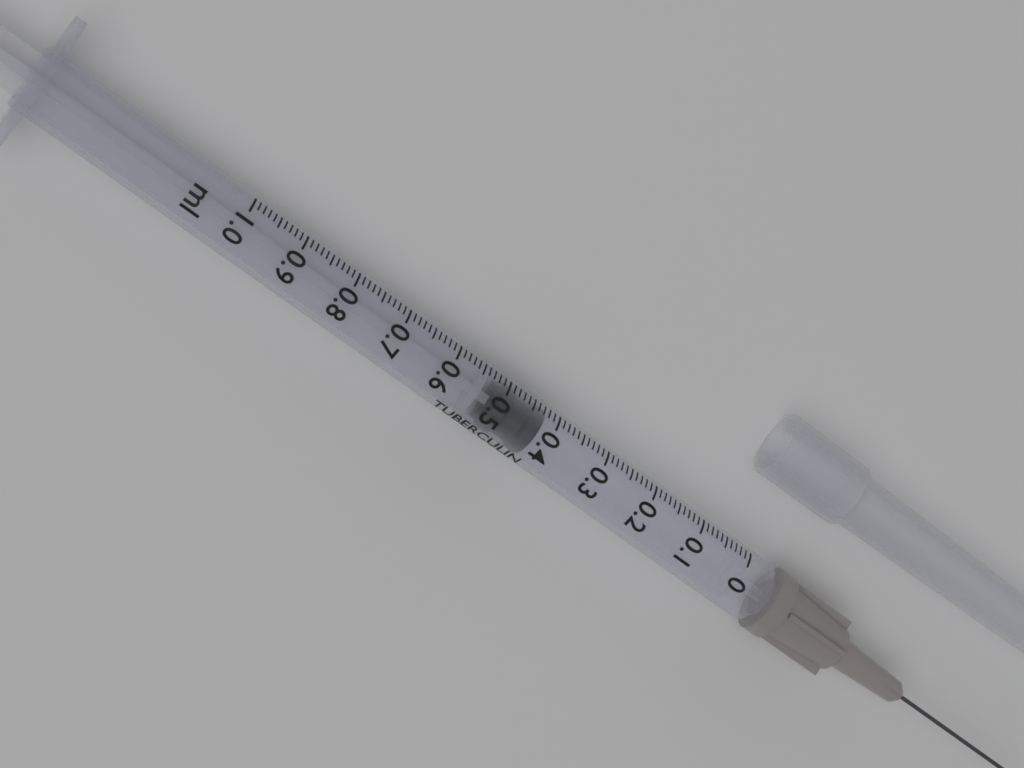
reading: 0.42 ml
